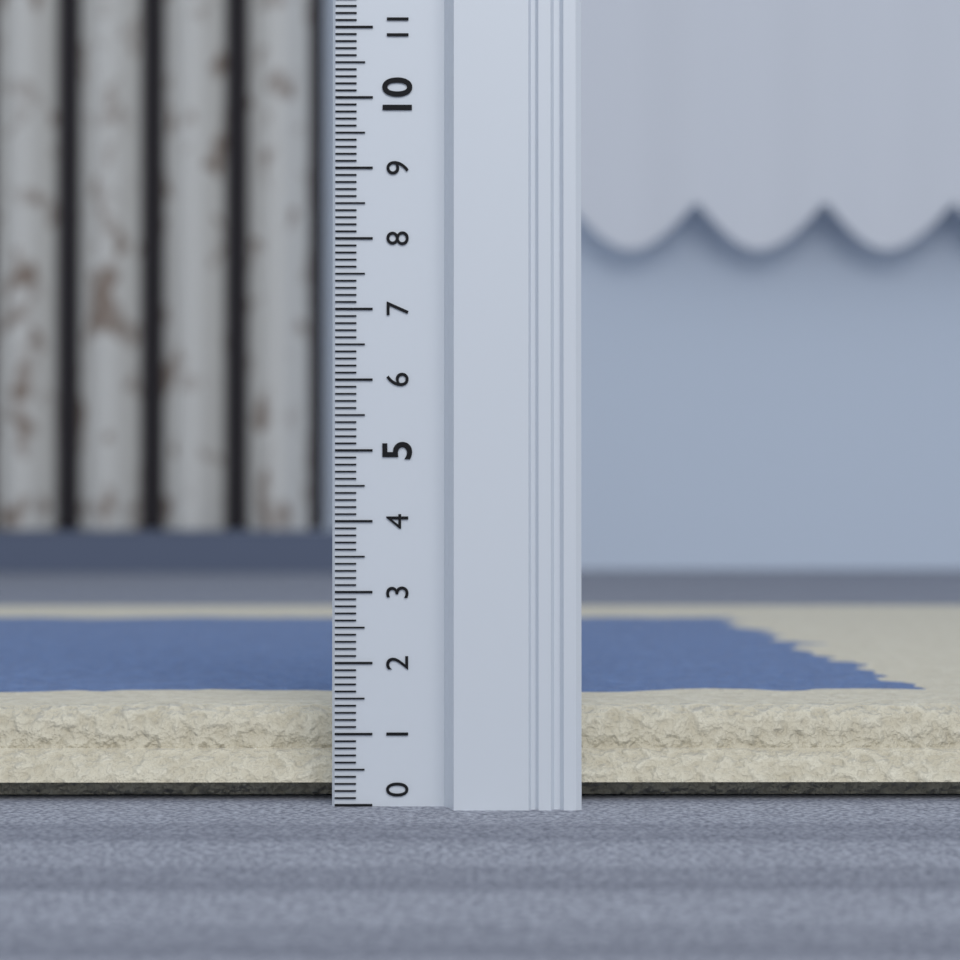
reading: 1.3 (no unit)
